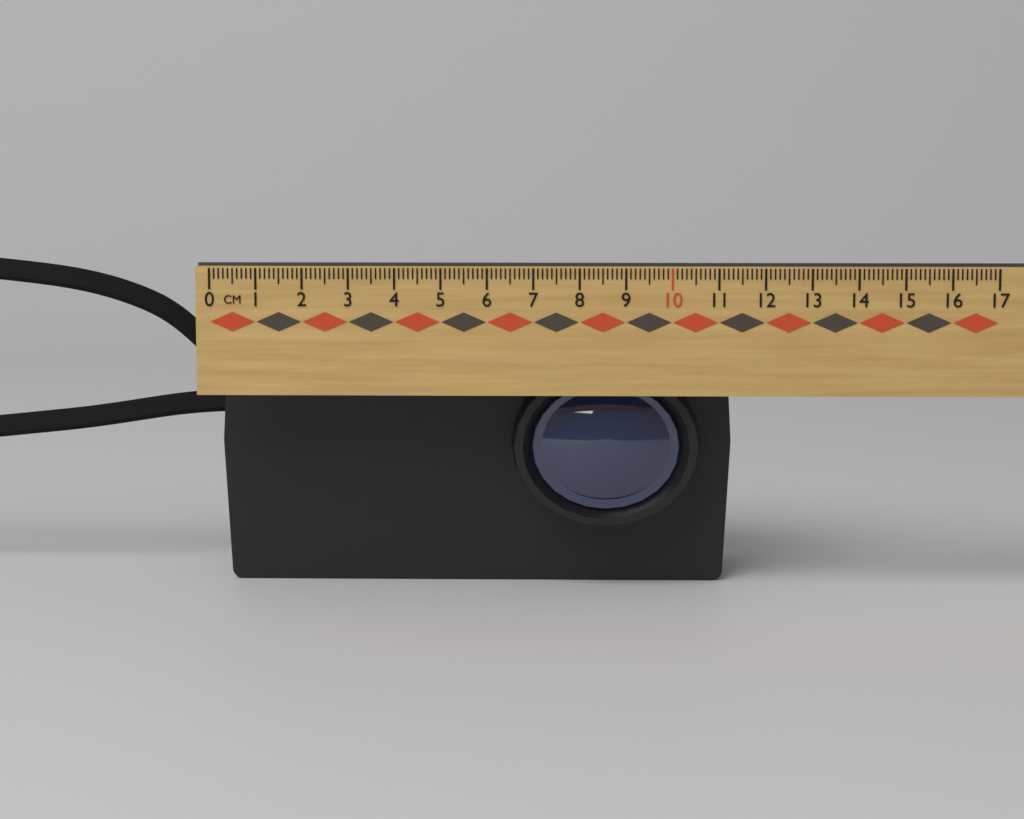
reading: 11.4 cm
